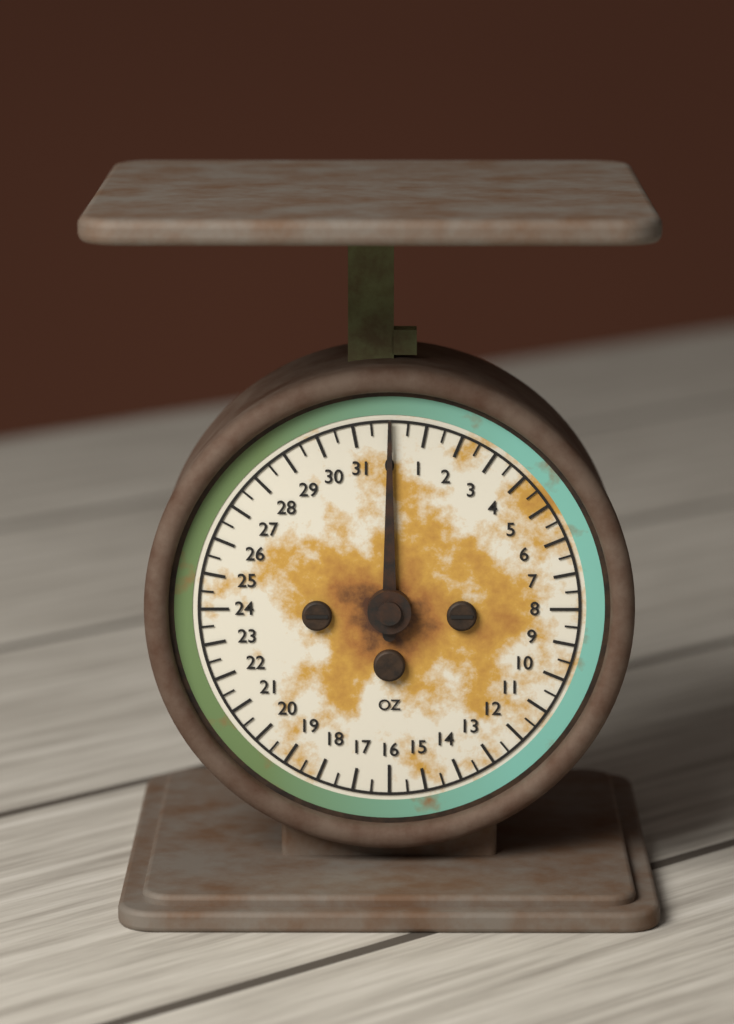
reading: 0.0 oz
